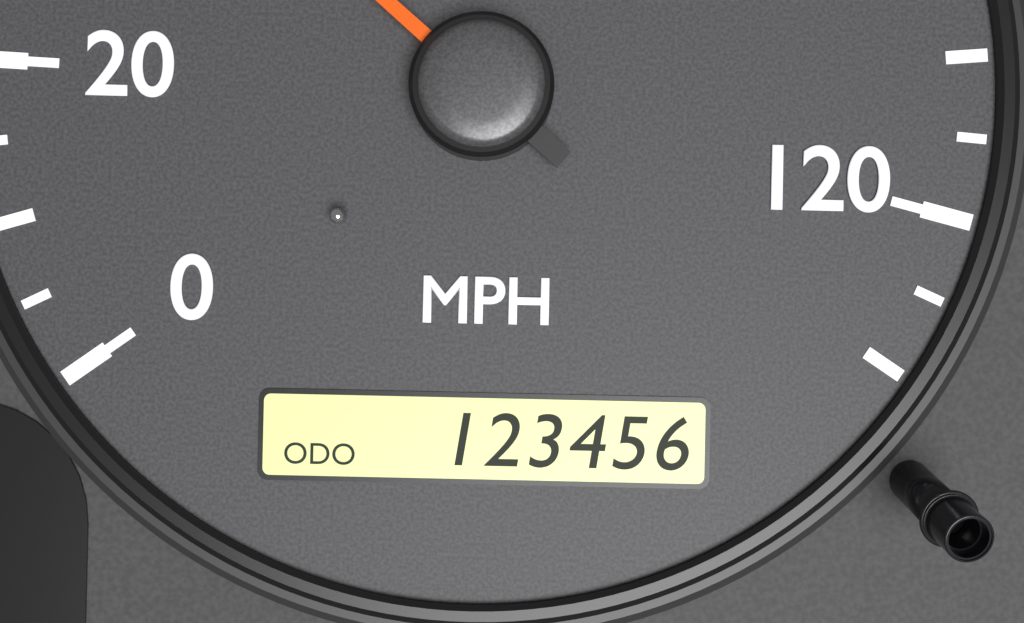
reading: 40 MPH
